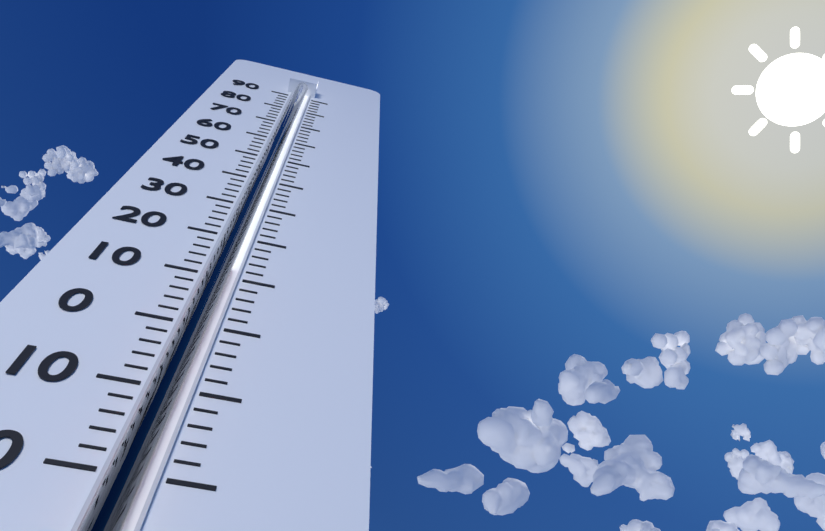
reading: 12 (no unit)
